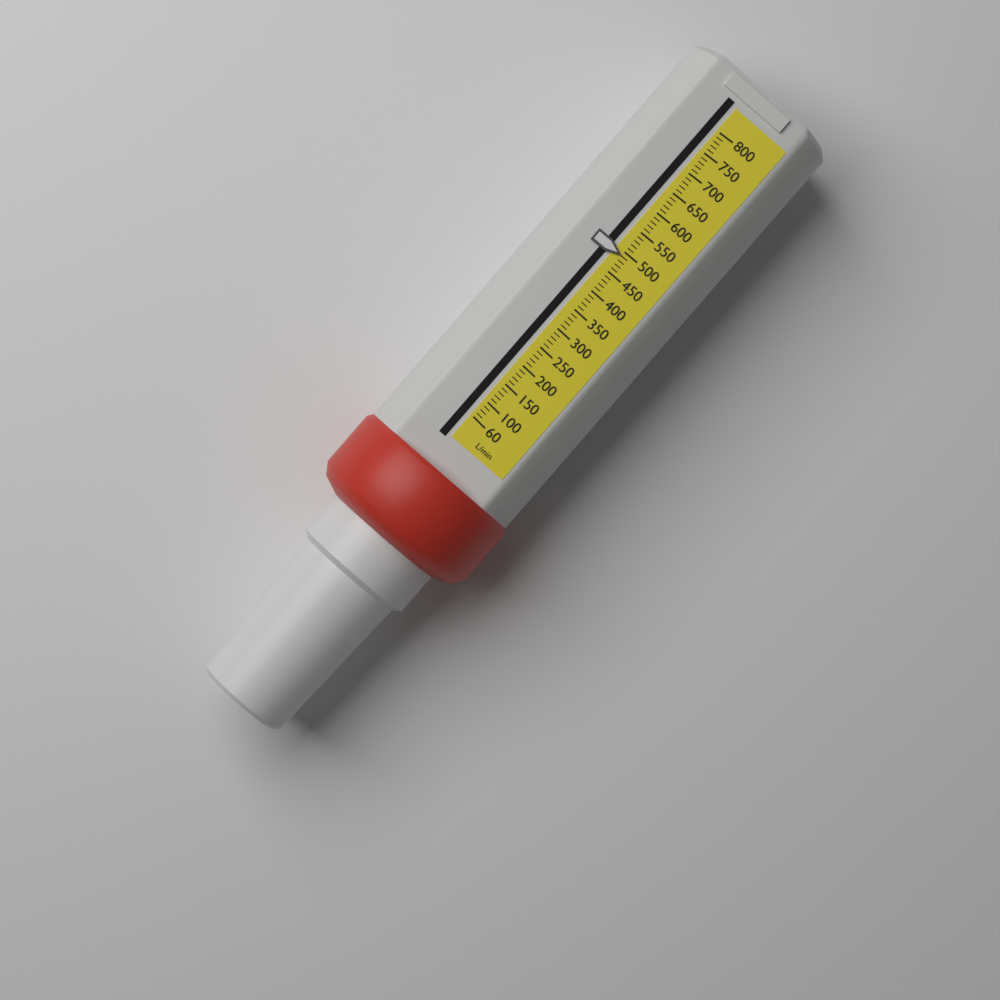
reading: 490 L/min
